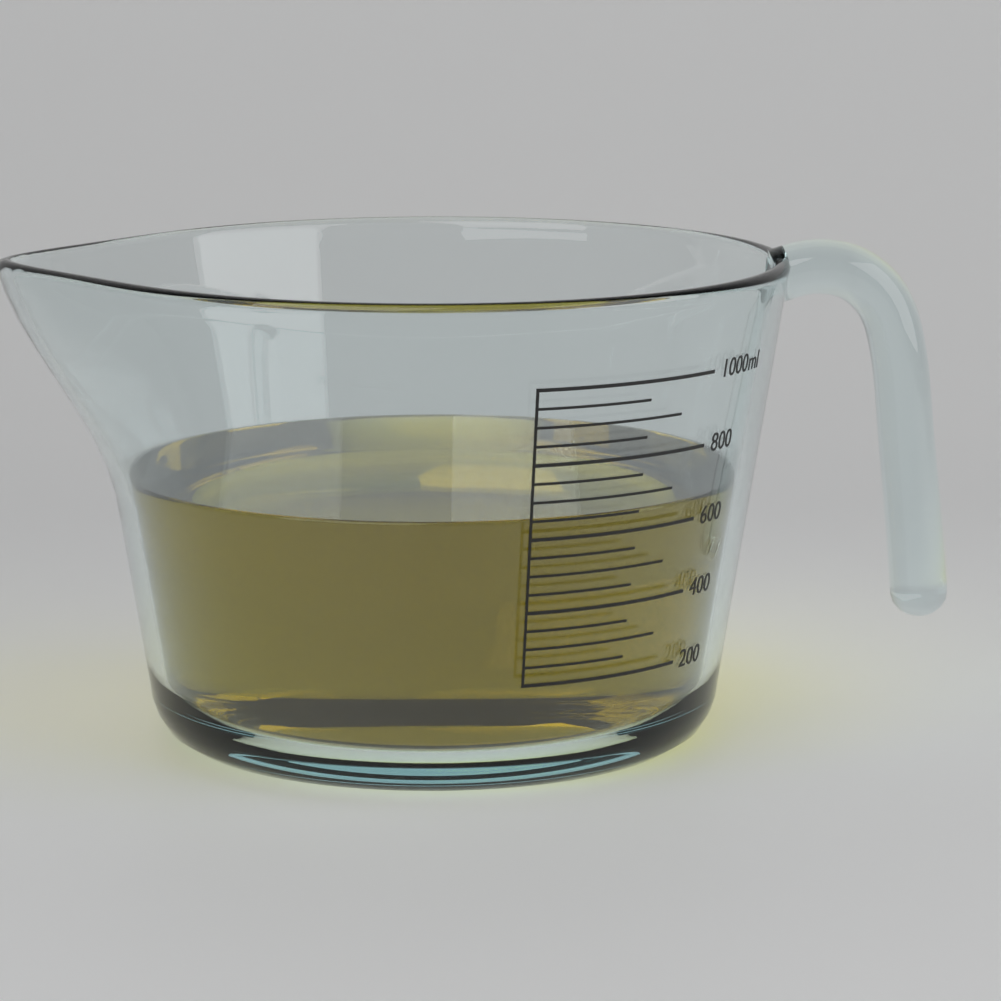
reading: 650 ml
